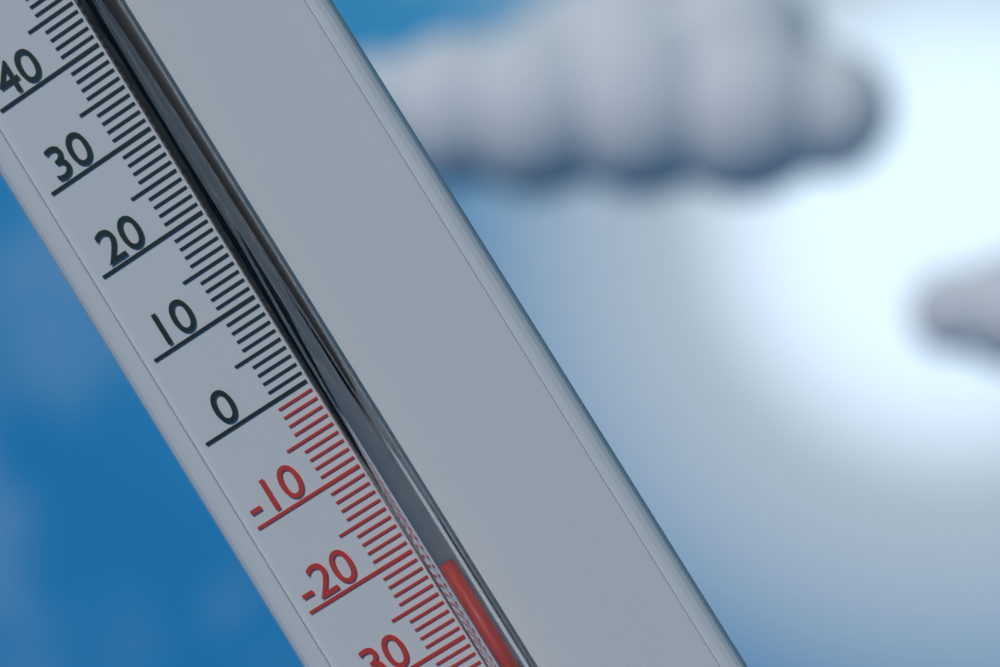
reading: -23 °C
